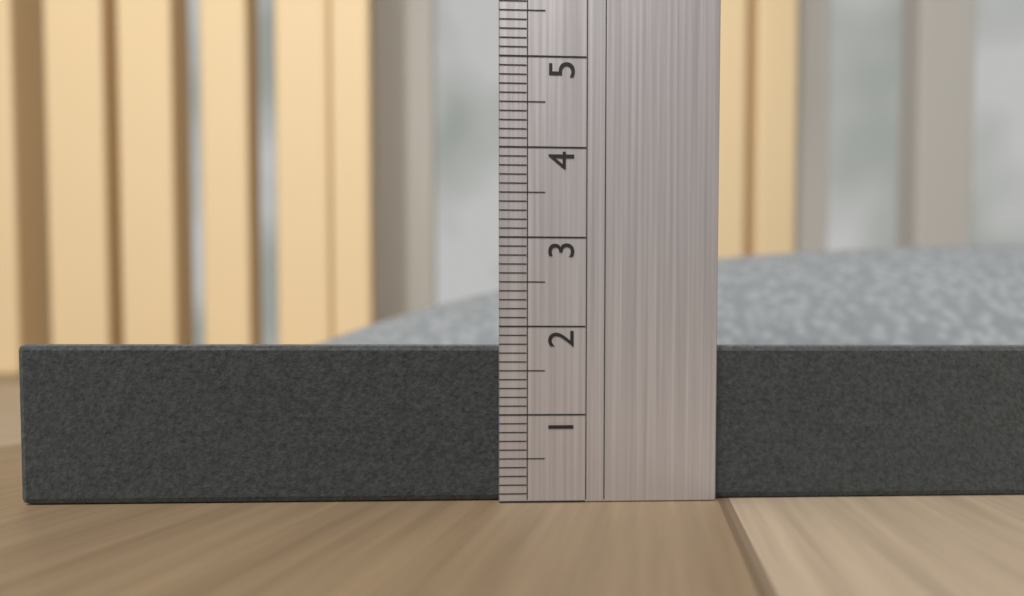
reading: 1.8 (no unit)
